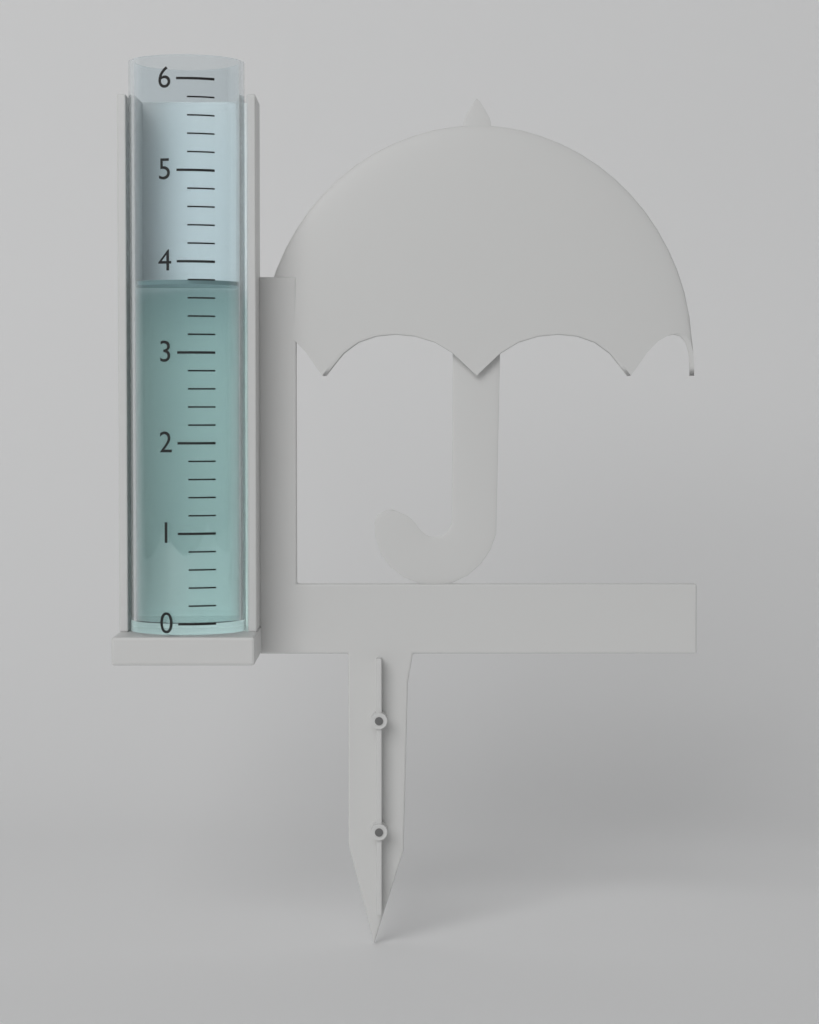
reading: 3.8 (no unit)
